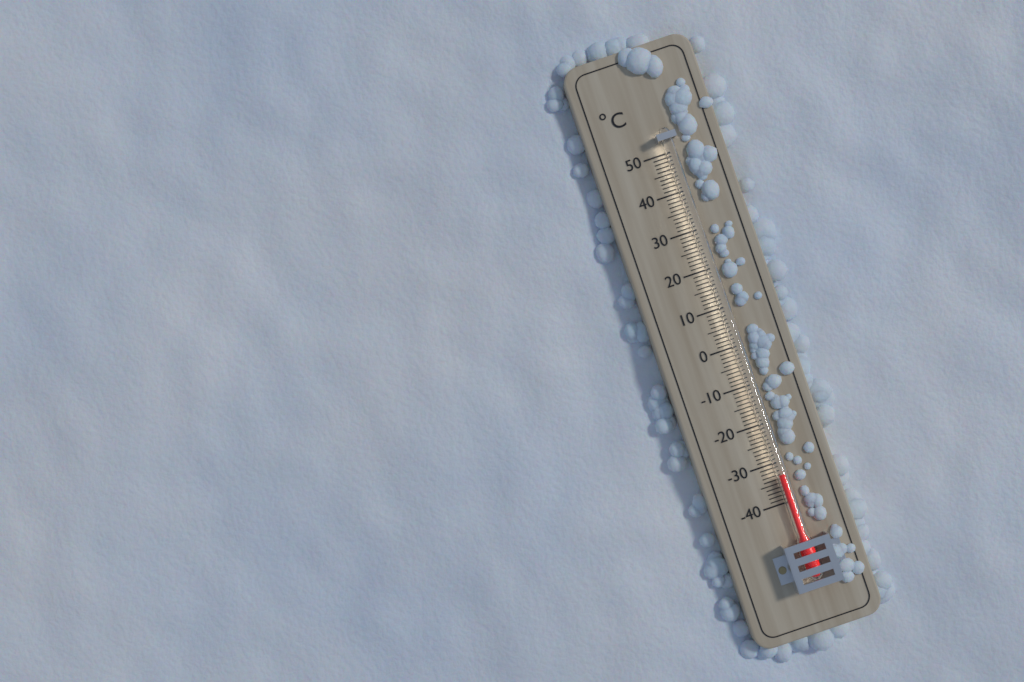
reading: -33 °C
